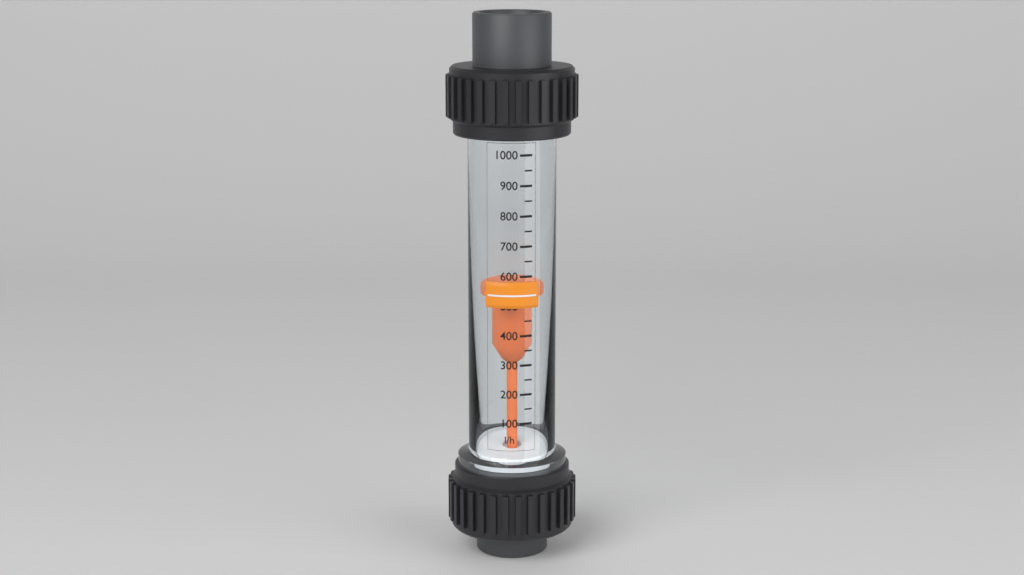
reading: 540 l/h
